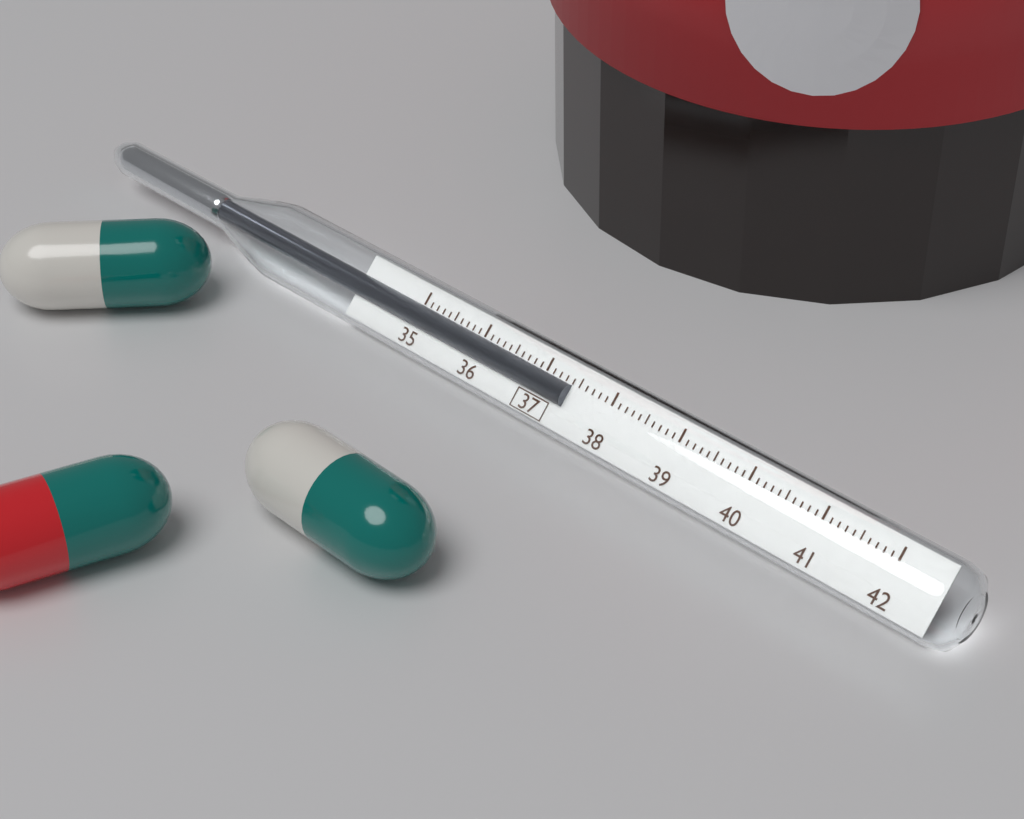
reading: 37.4 (no unit)
